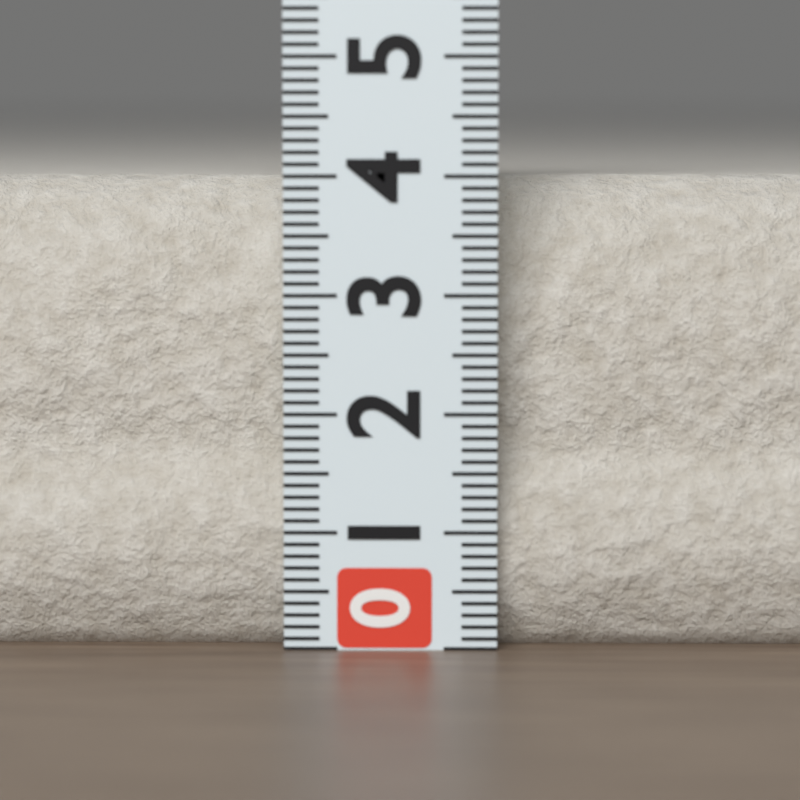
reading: 4.0 (no unit)
